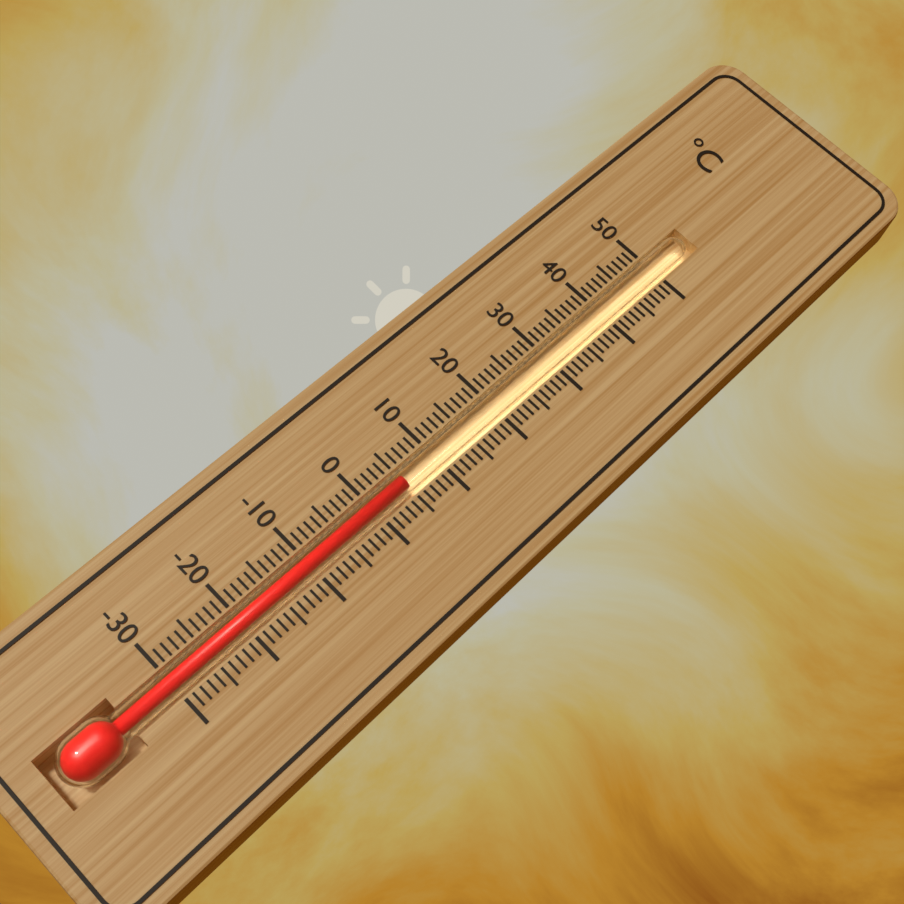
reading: 5 °C
